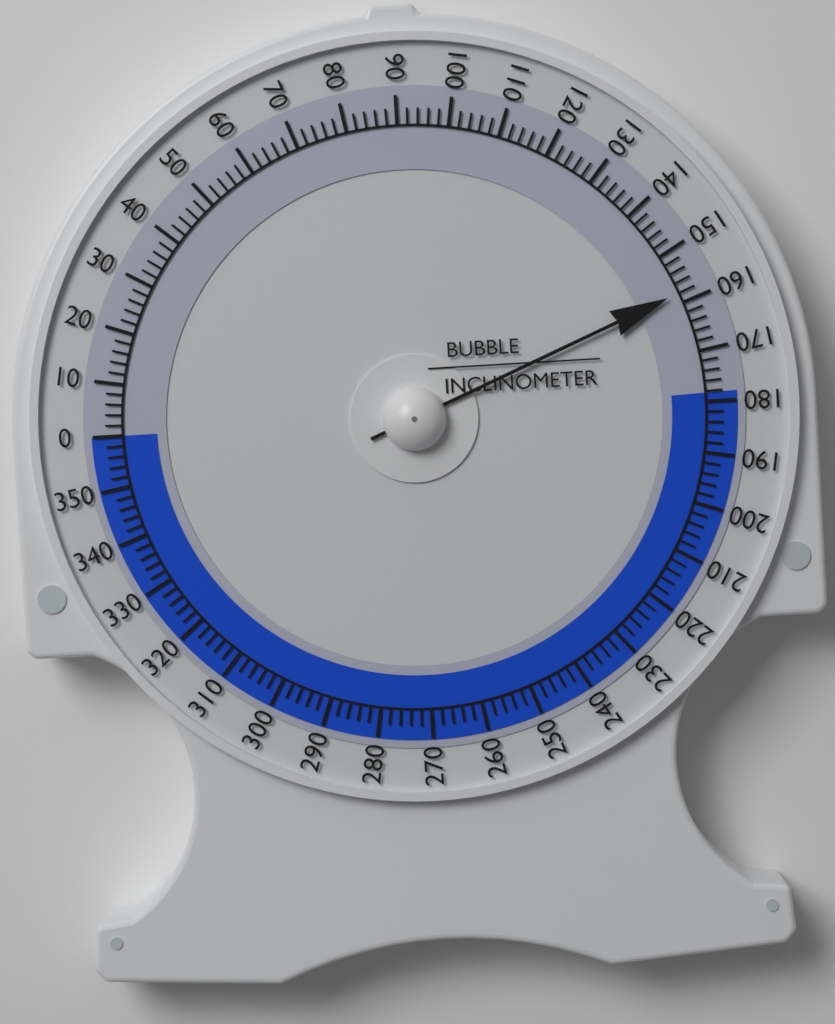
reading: 158 (no unit)
